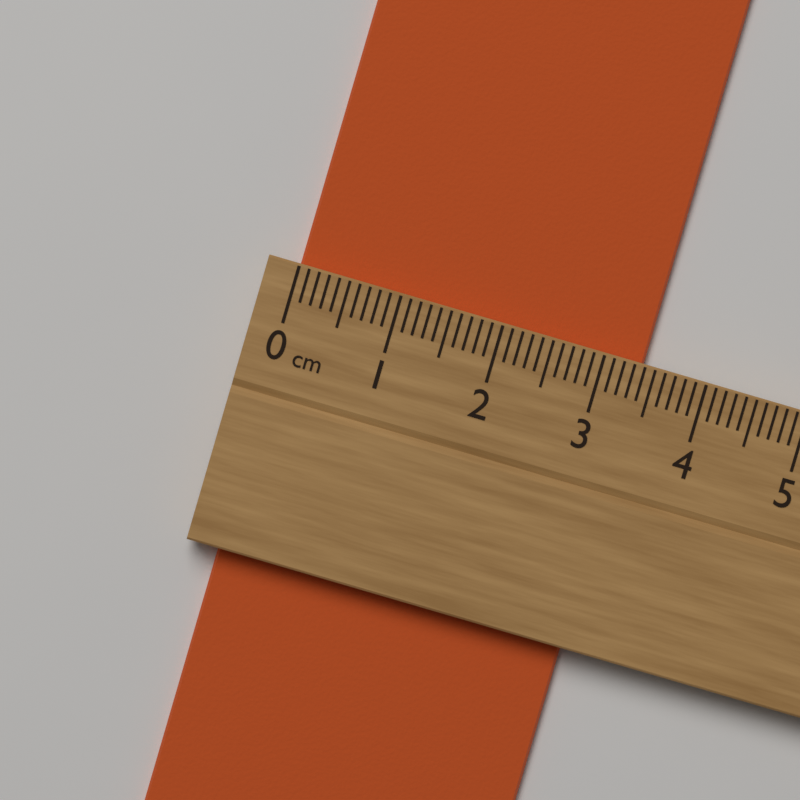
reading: 3.4 cm
